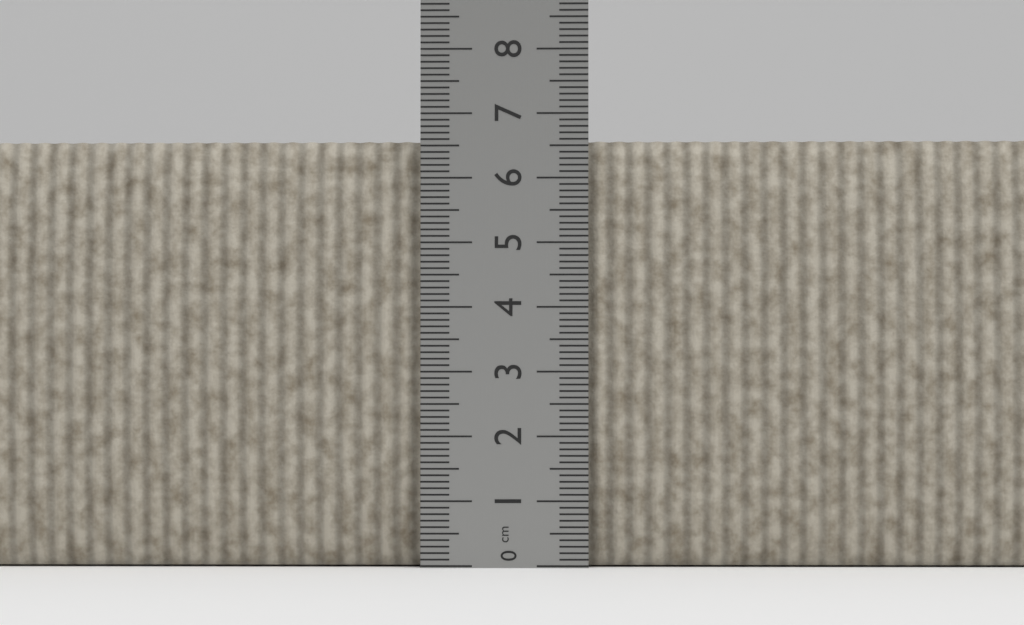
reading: 6.6 cm
